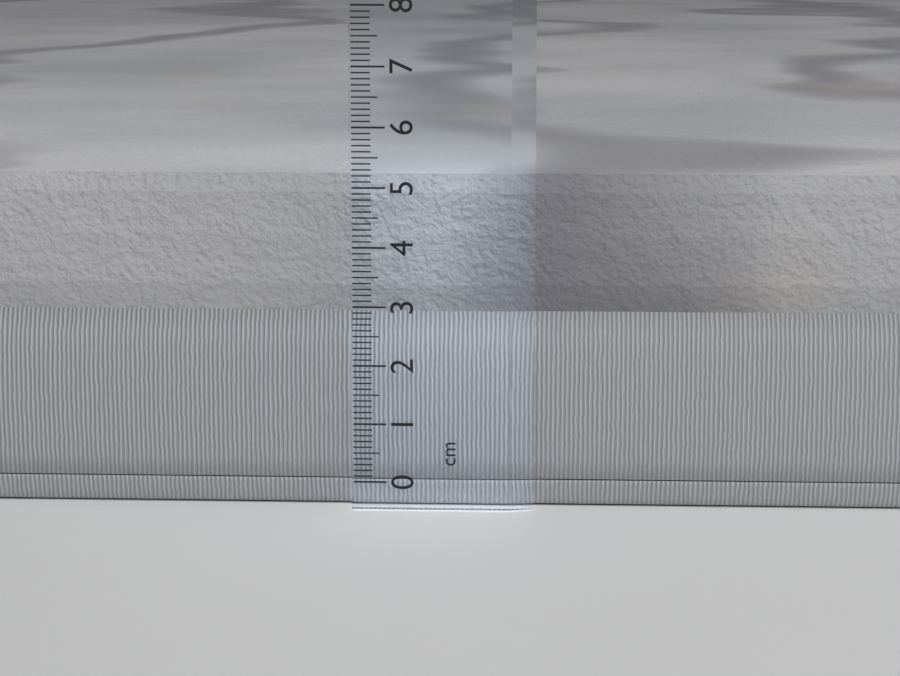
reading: 5.2 cm
